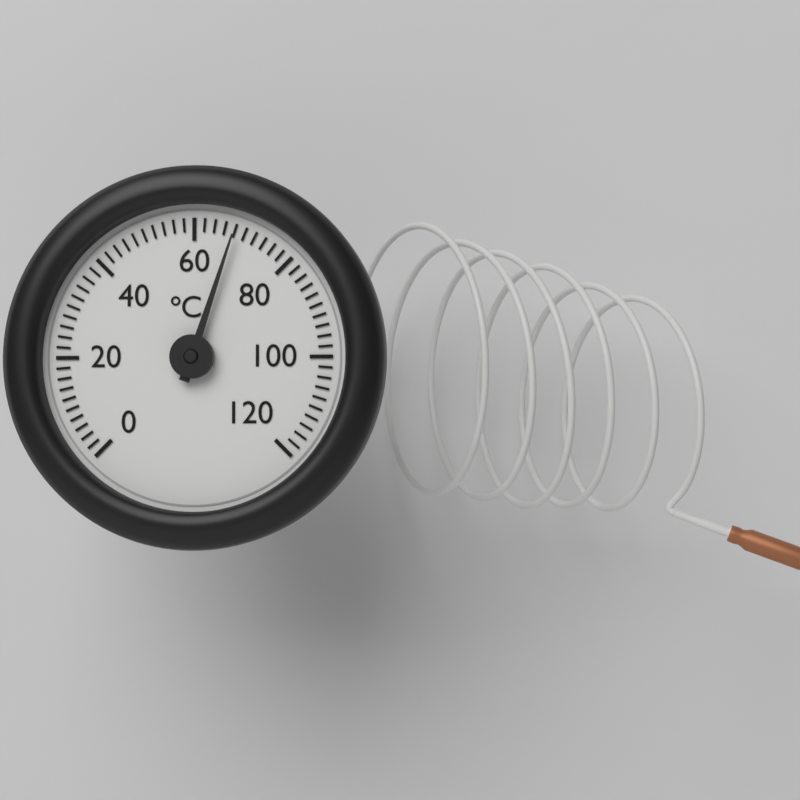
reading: 68 °C
